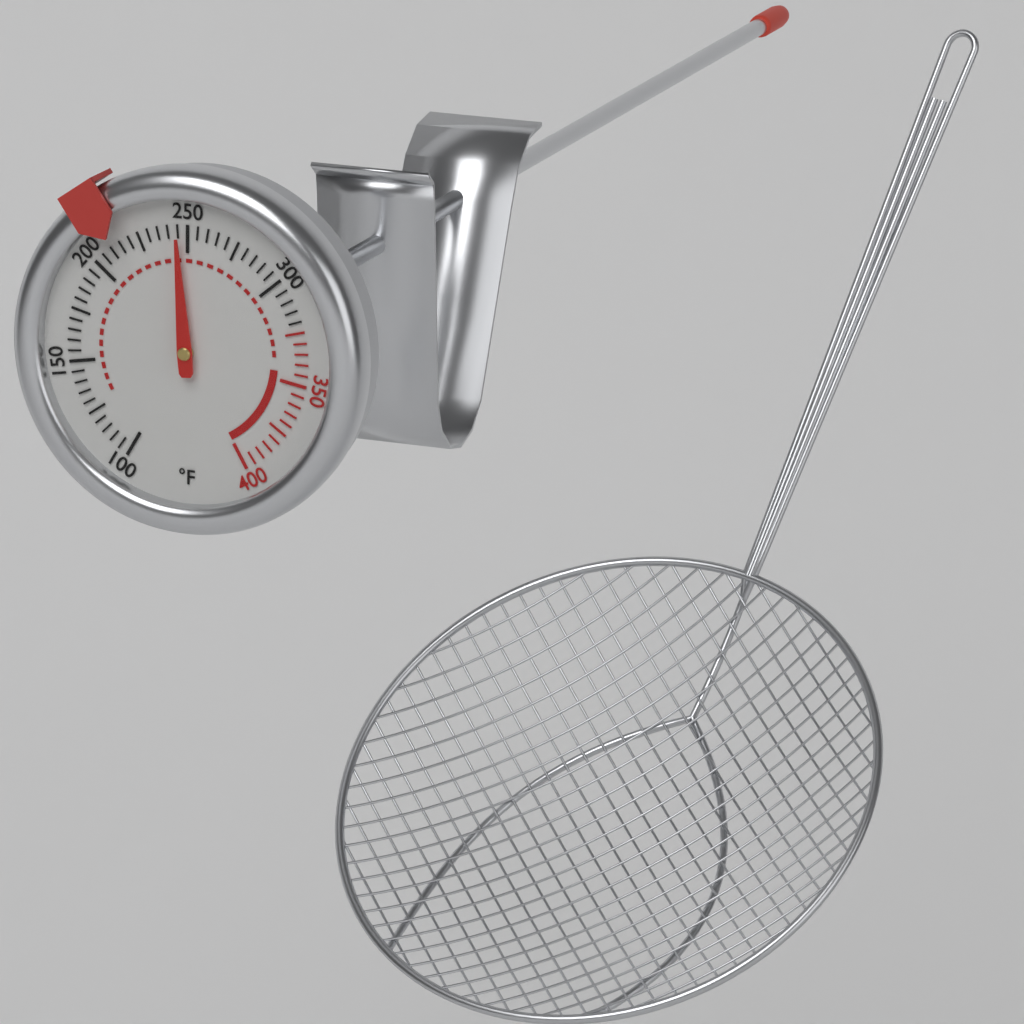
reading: 245 °F
